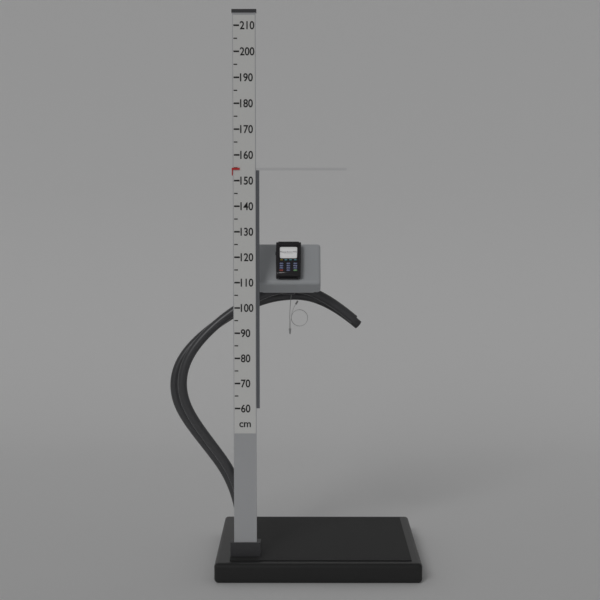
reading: 155 cm
